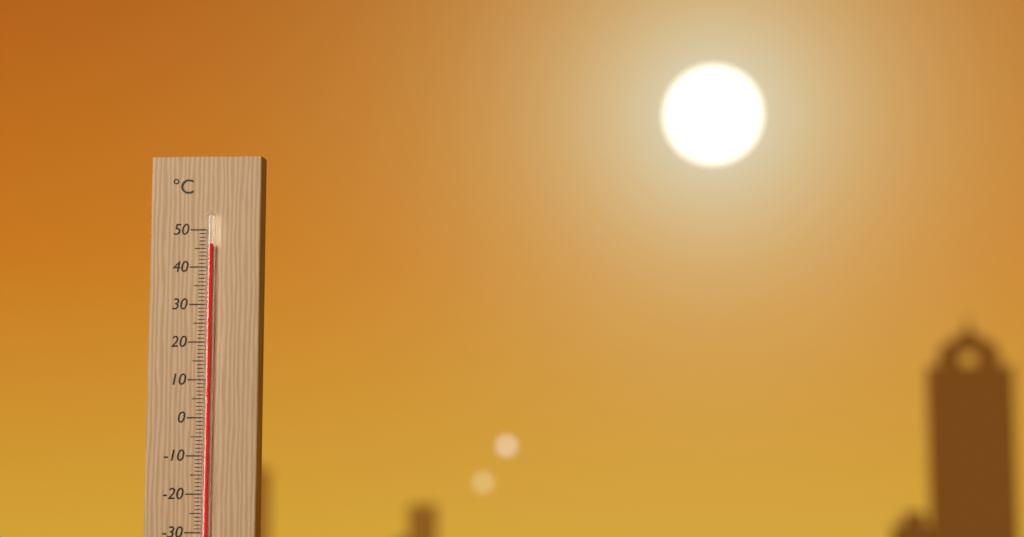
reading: 46 °C
